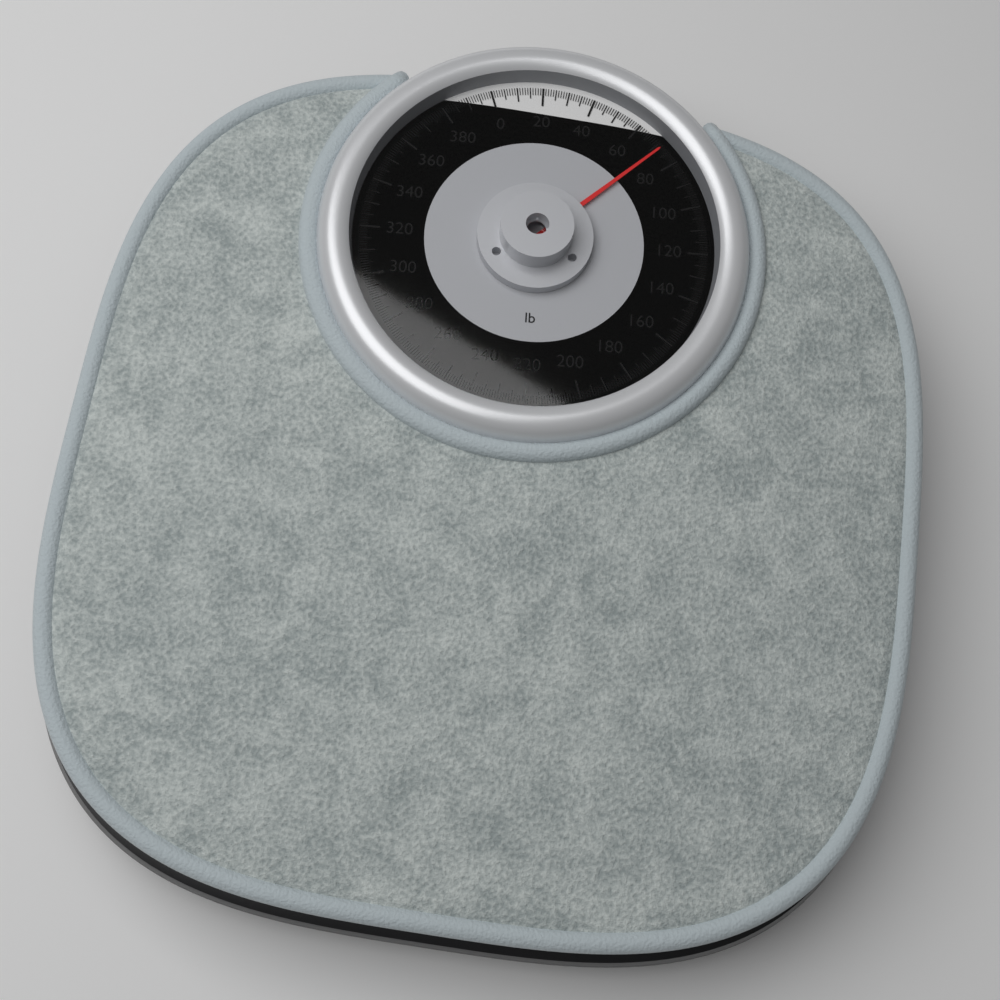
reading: 72 lb
